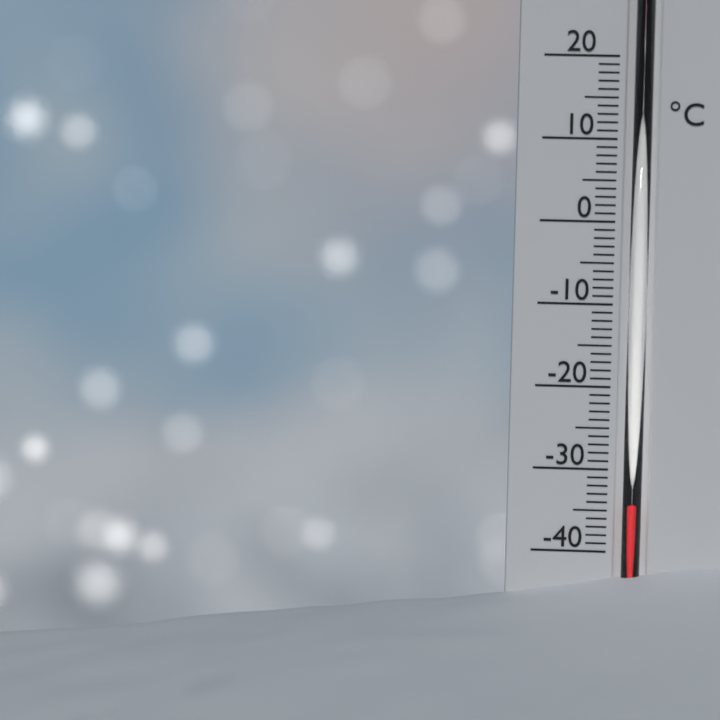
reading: -34 °C
